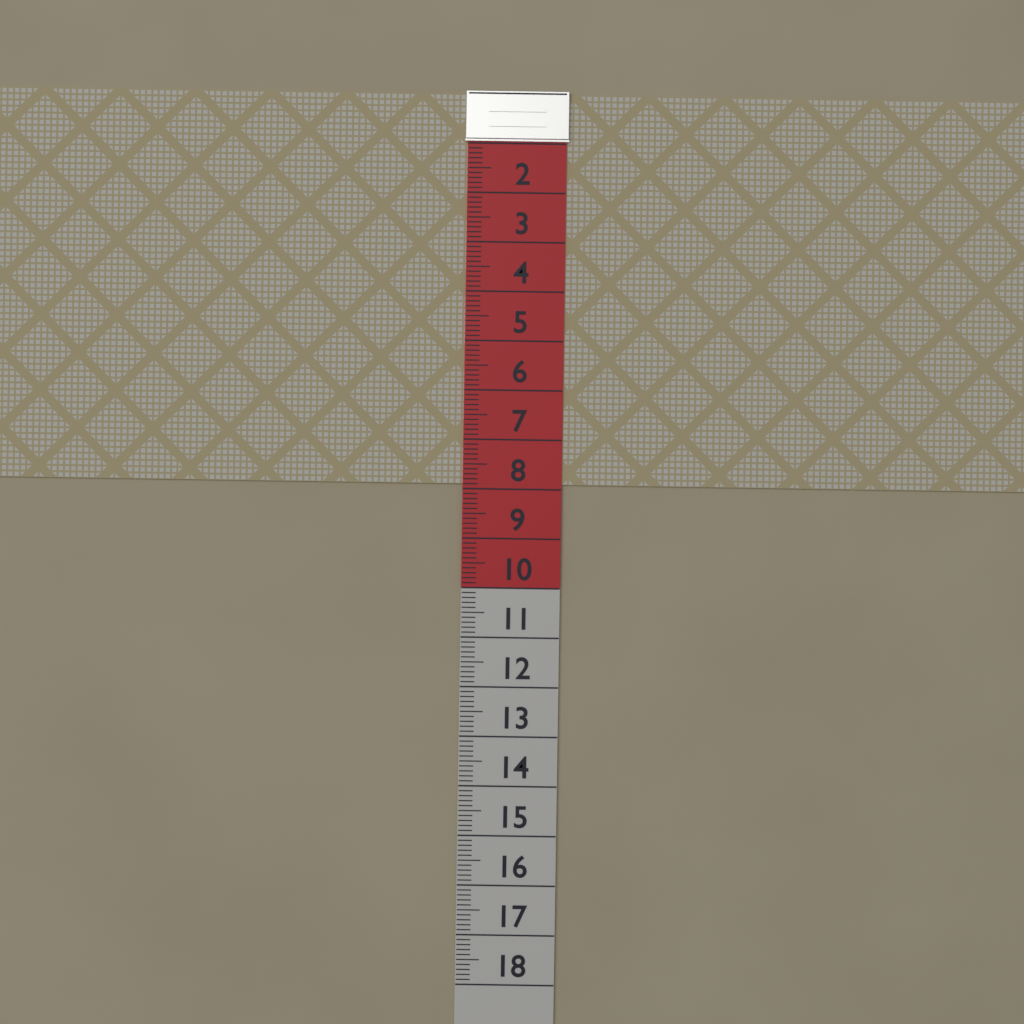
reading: 7.9 (no unit)
